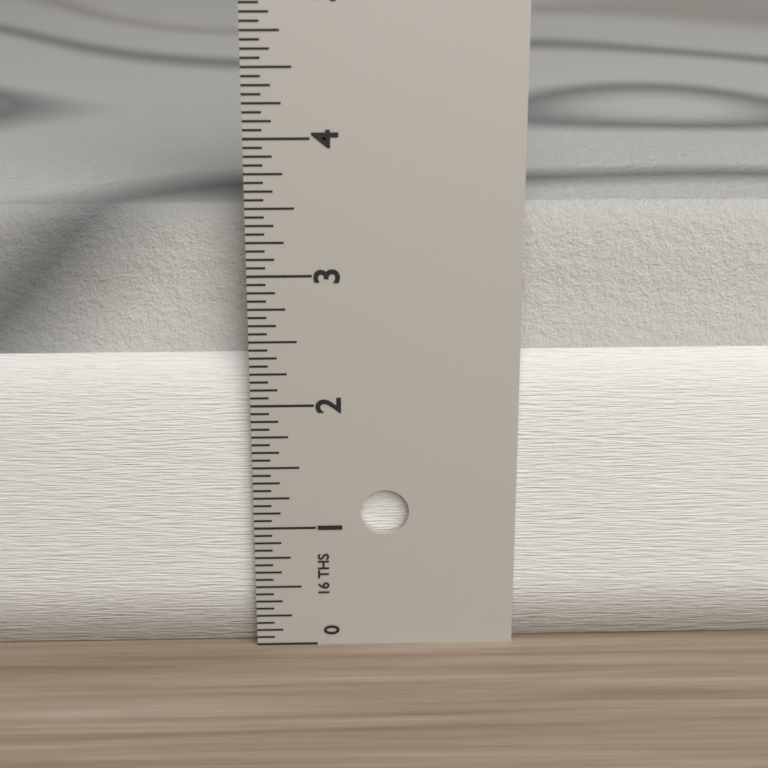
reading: 3.4375 in
